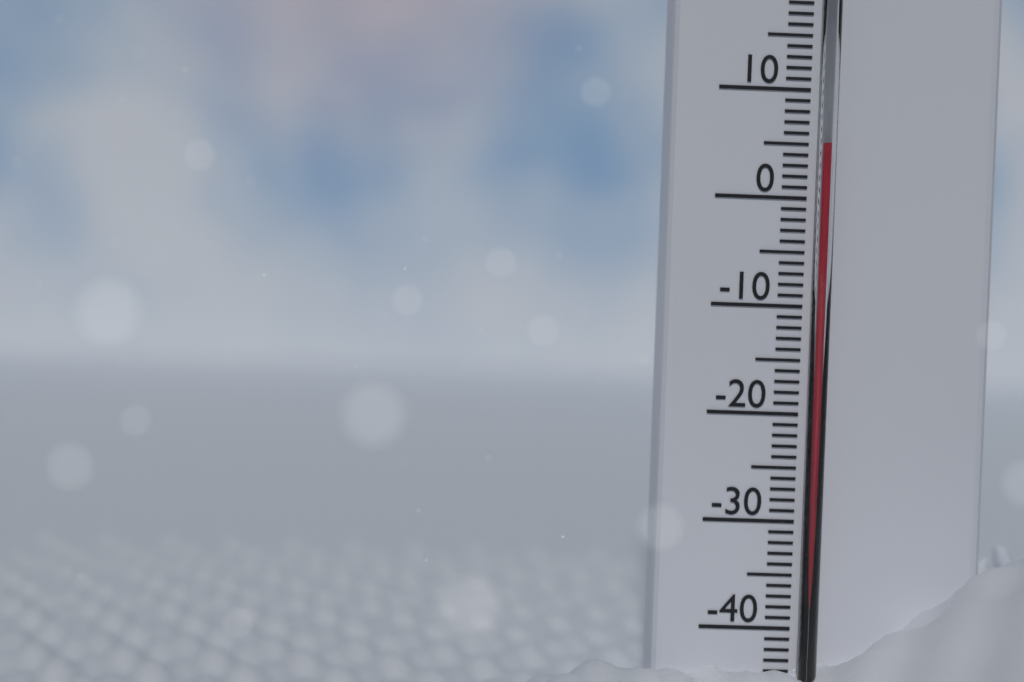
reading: 5 °C
